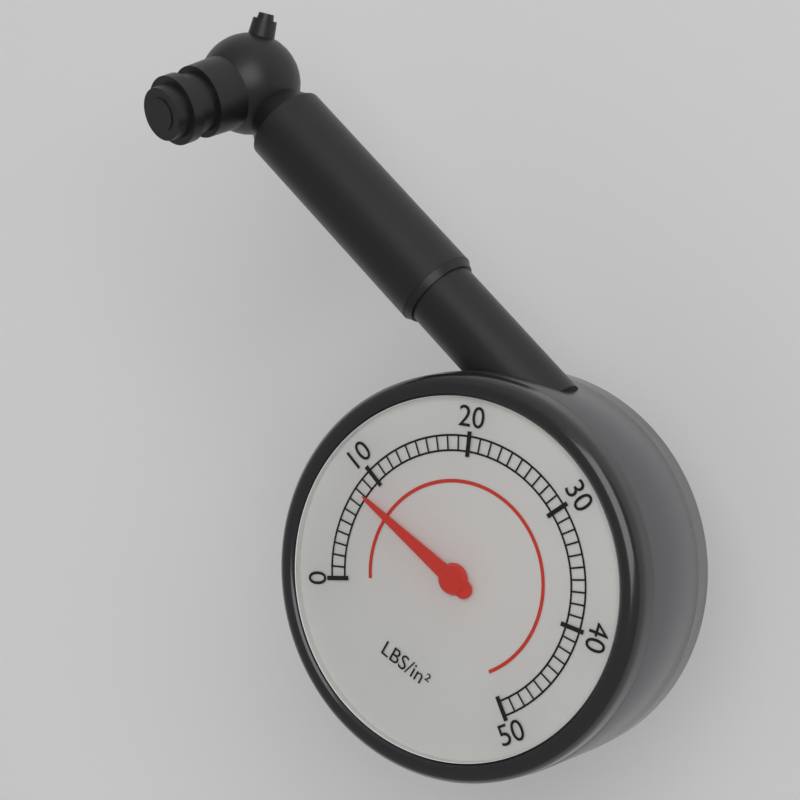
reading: 8 psi
